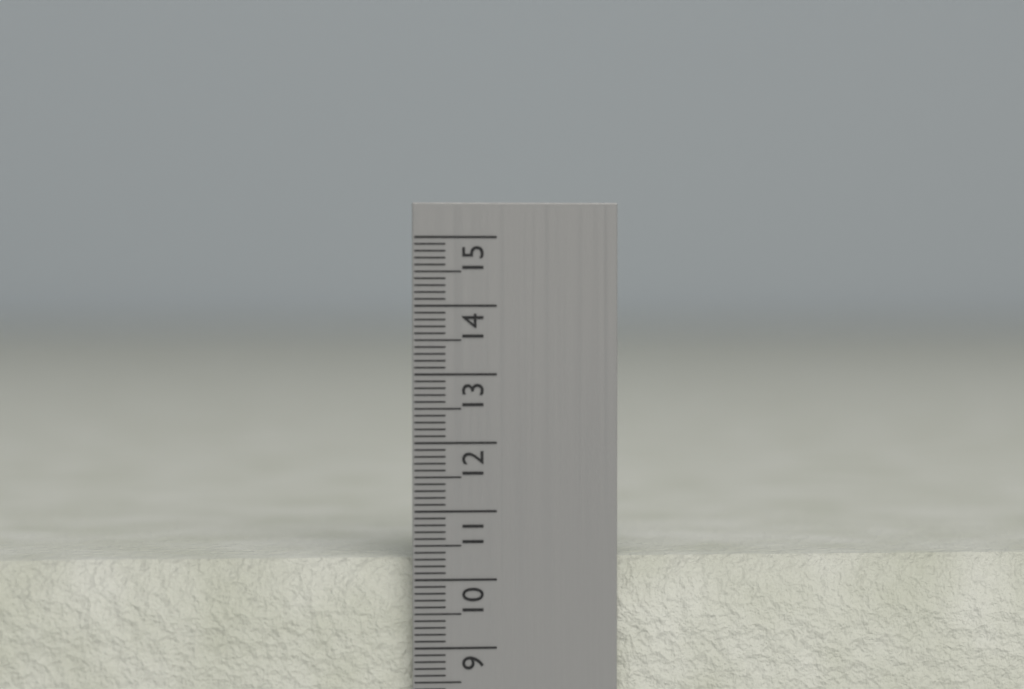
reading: 10.3 cm
